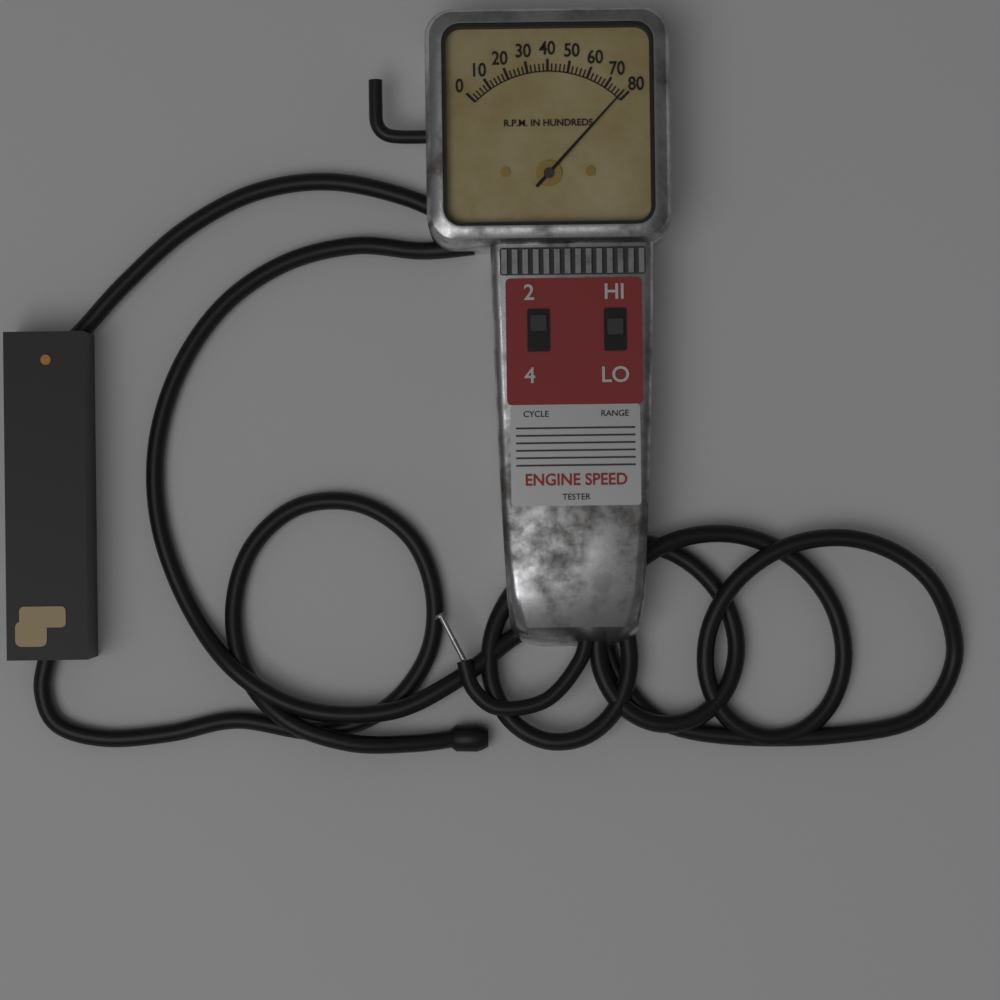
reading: 7800 RPM
